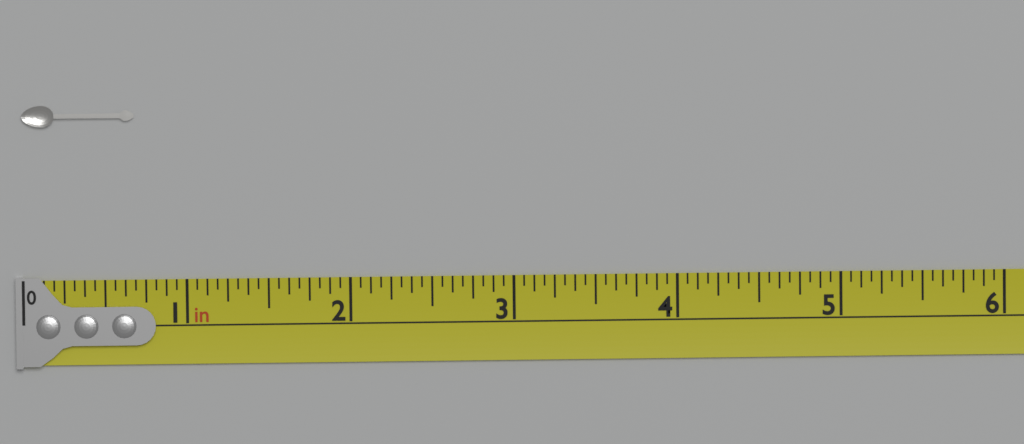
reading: 0.6875 in
